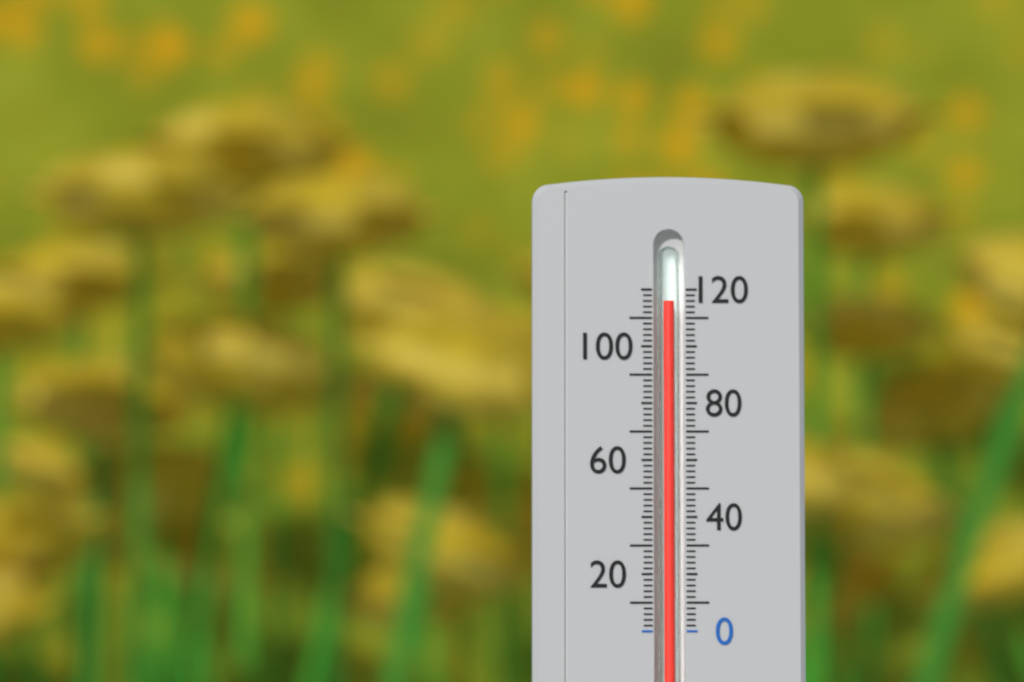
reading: 116 (no unit)
